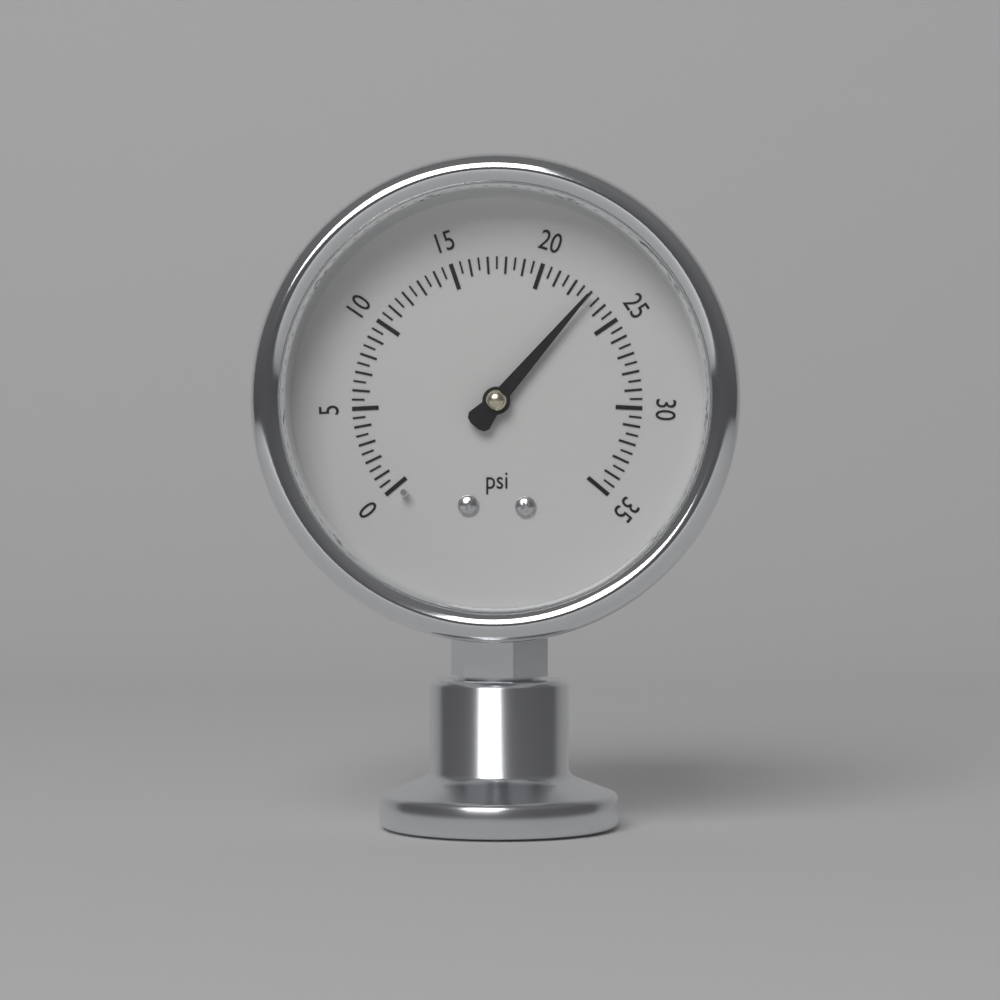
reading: 23.0 psi
